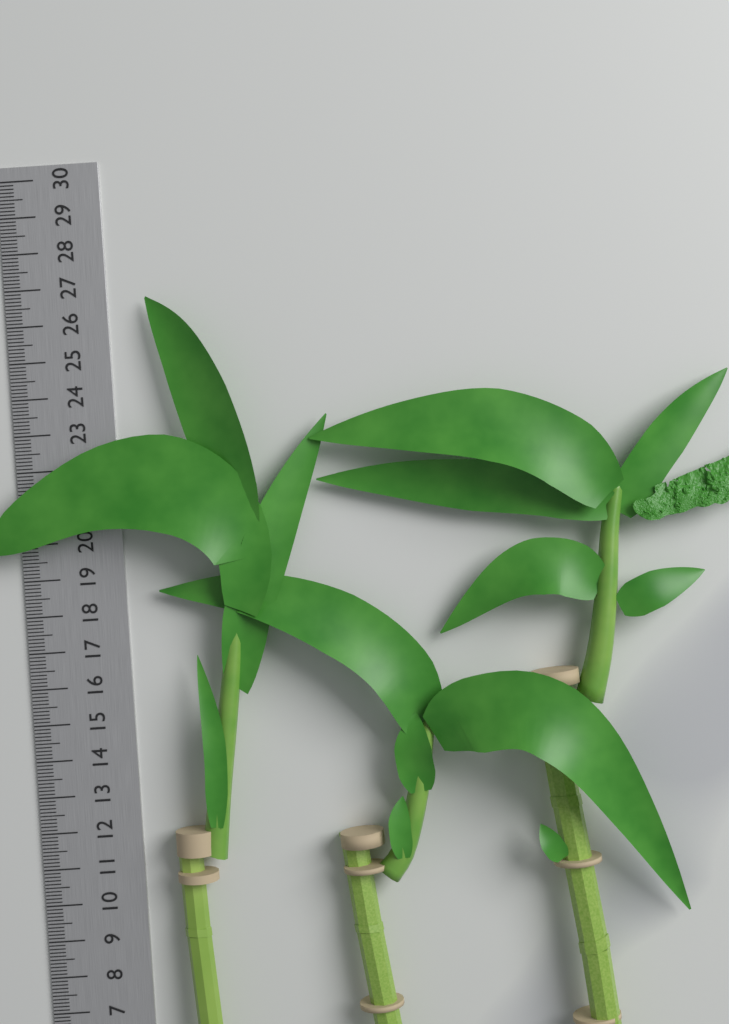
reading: 26.6 cm
